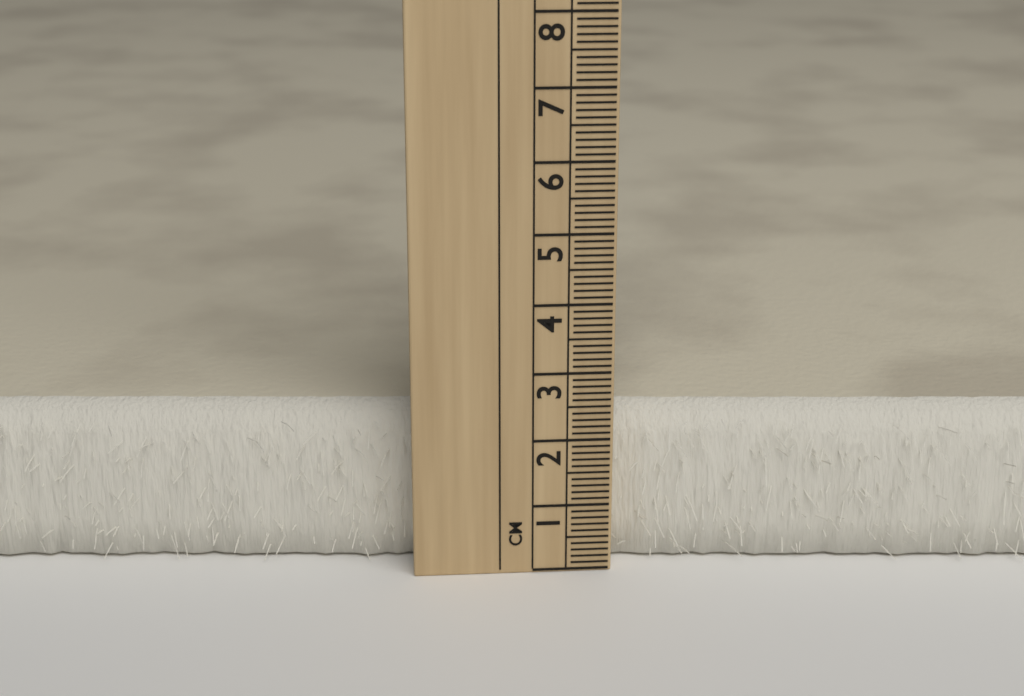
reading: 2.3 cm
